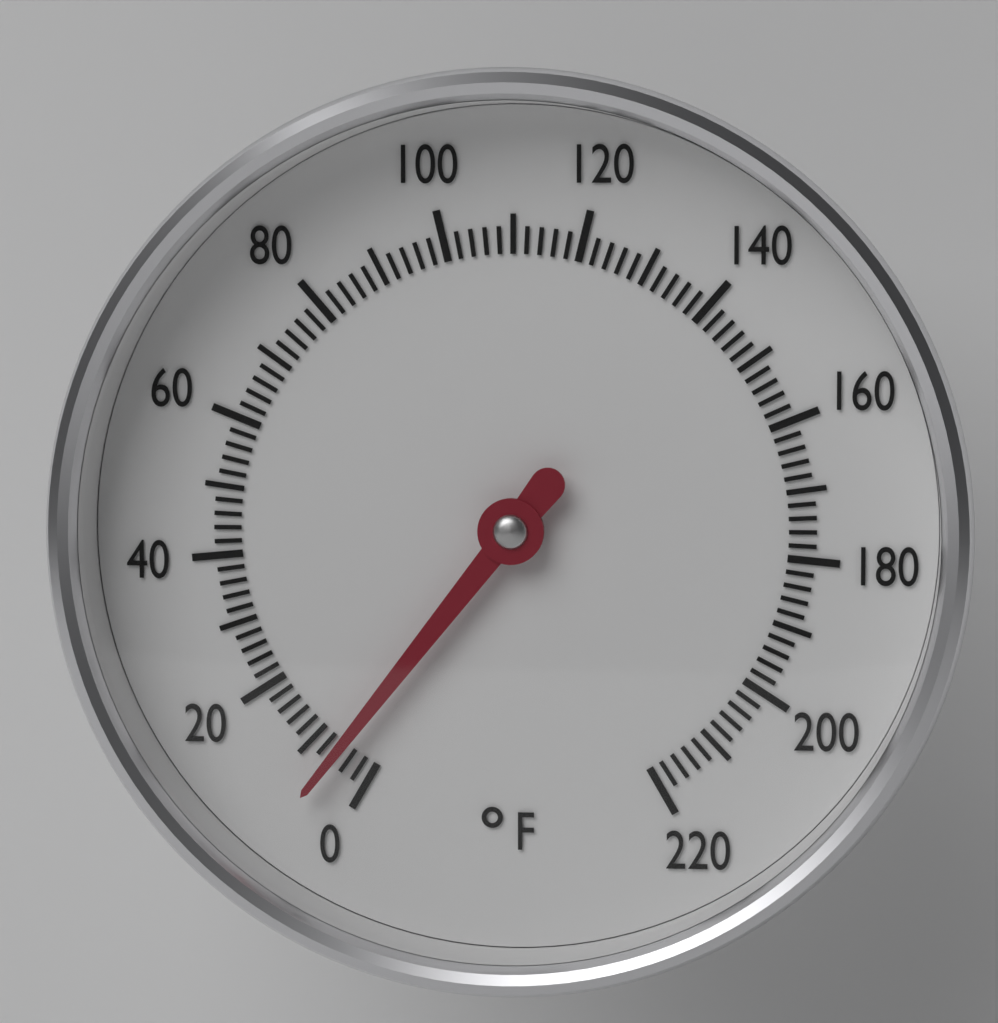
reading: 6 °F
